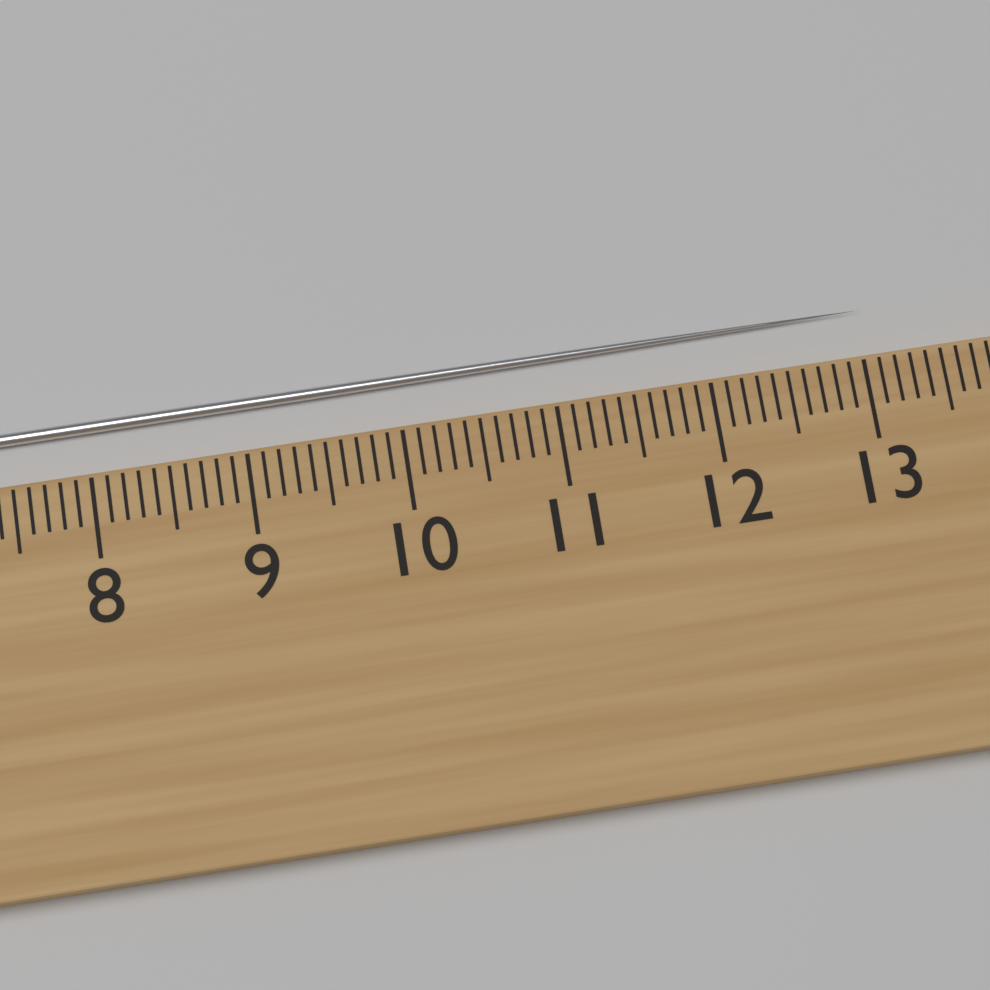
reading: 13.1 cm
